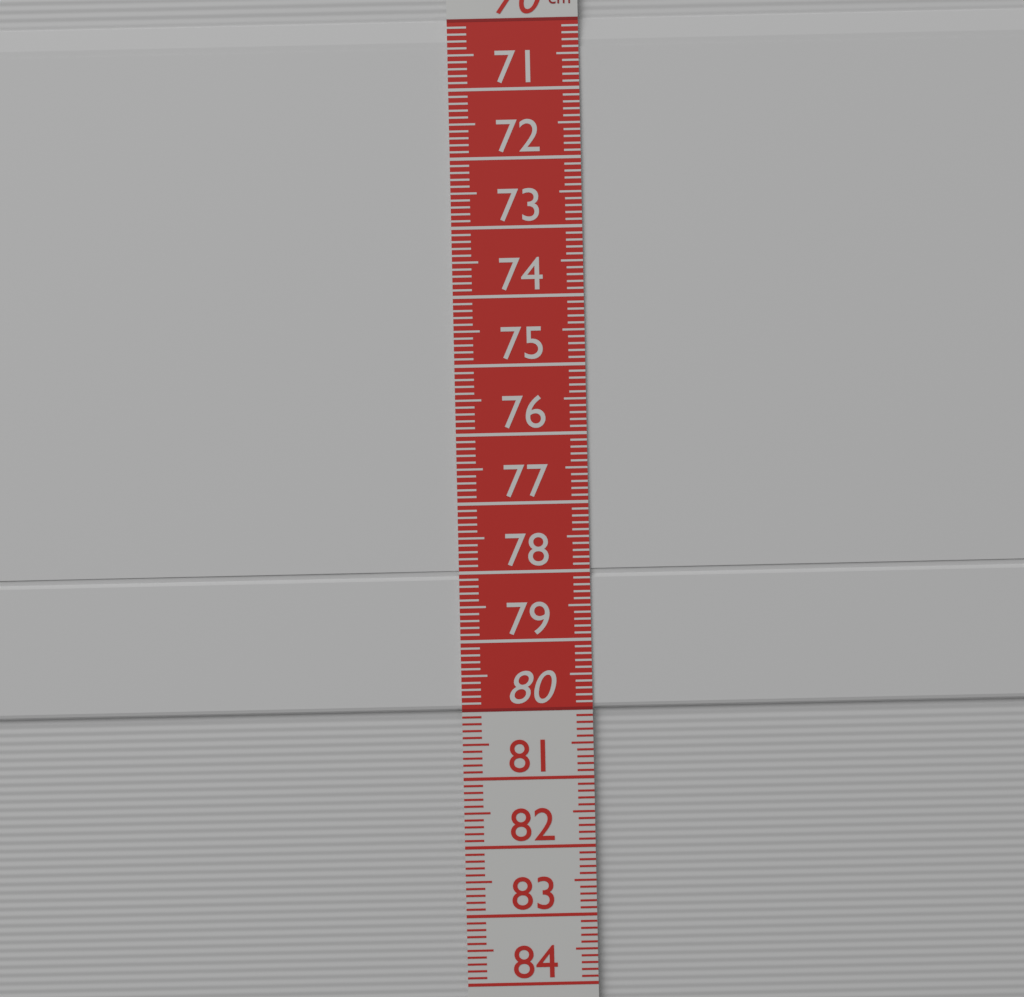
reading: 80.0 cm
